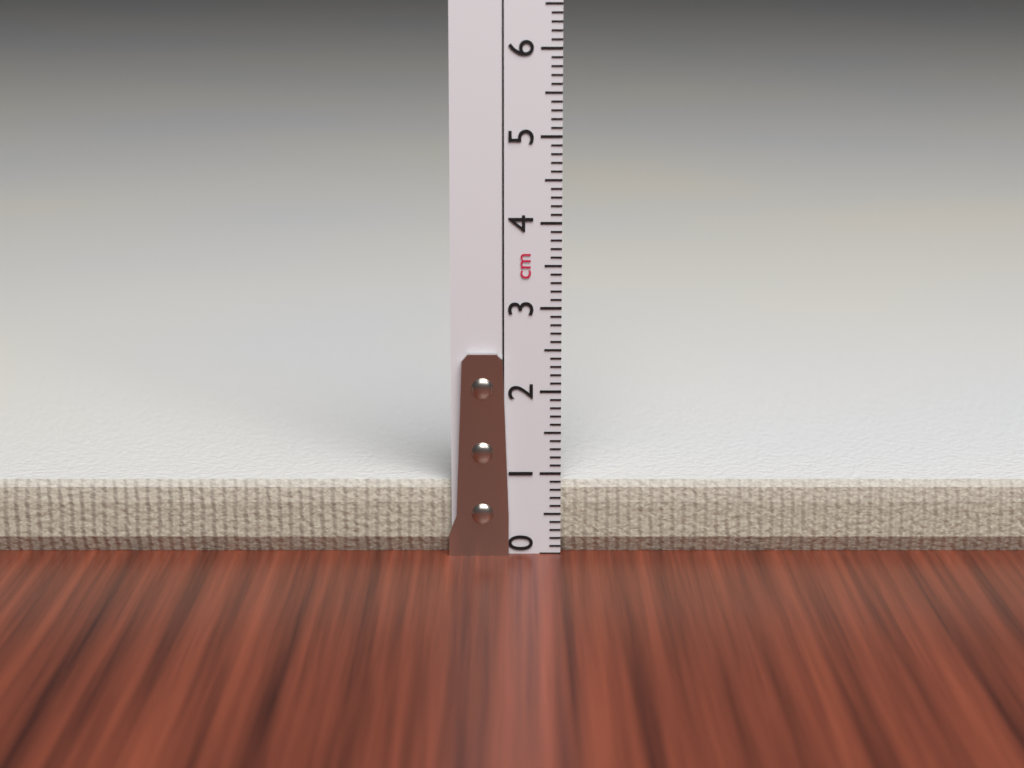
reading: 0.9 cm
